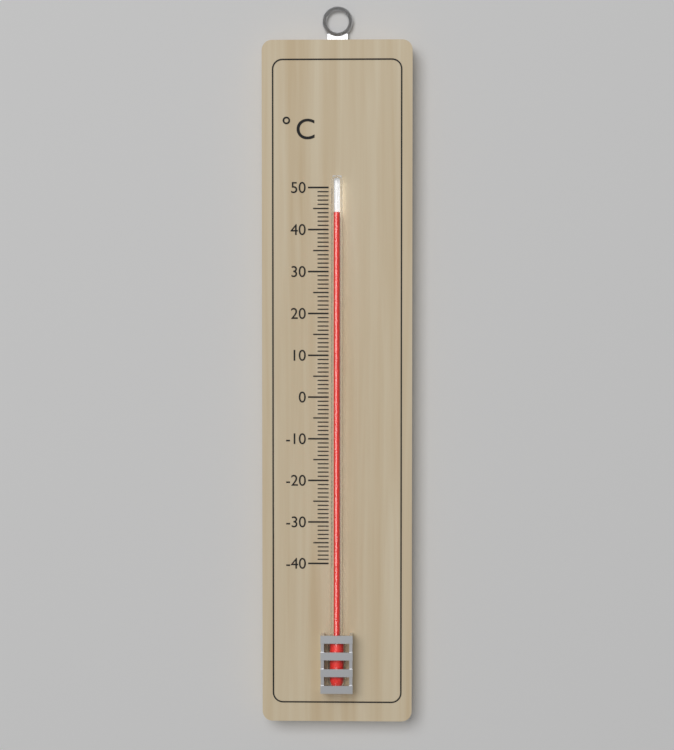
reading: 44 °C
